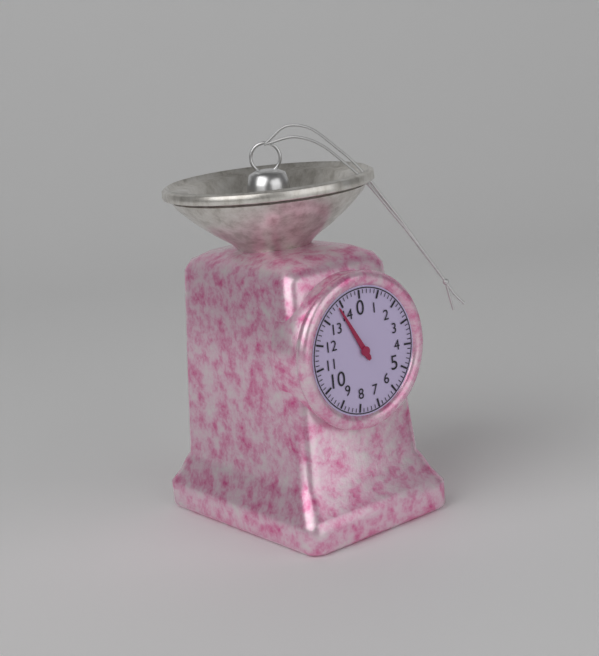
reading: 13.8 (no unit)
